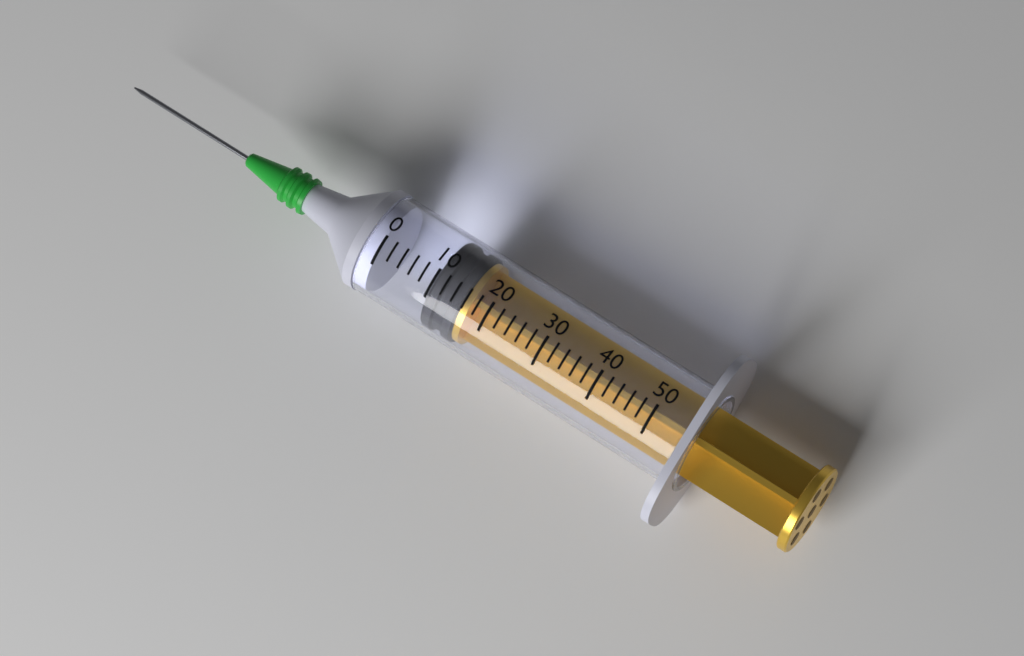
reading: 10 (no unit)
